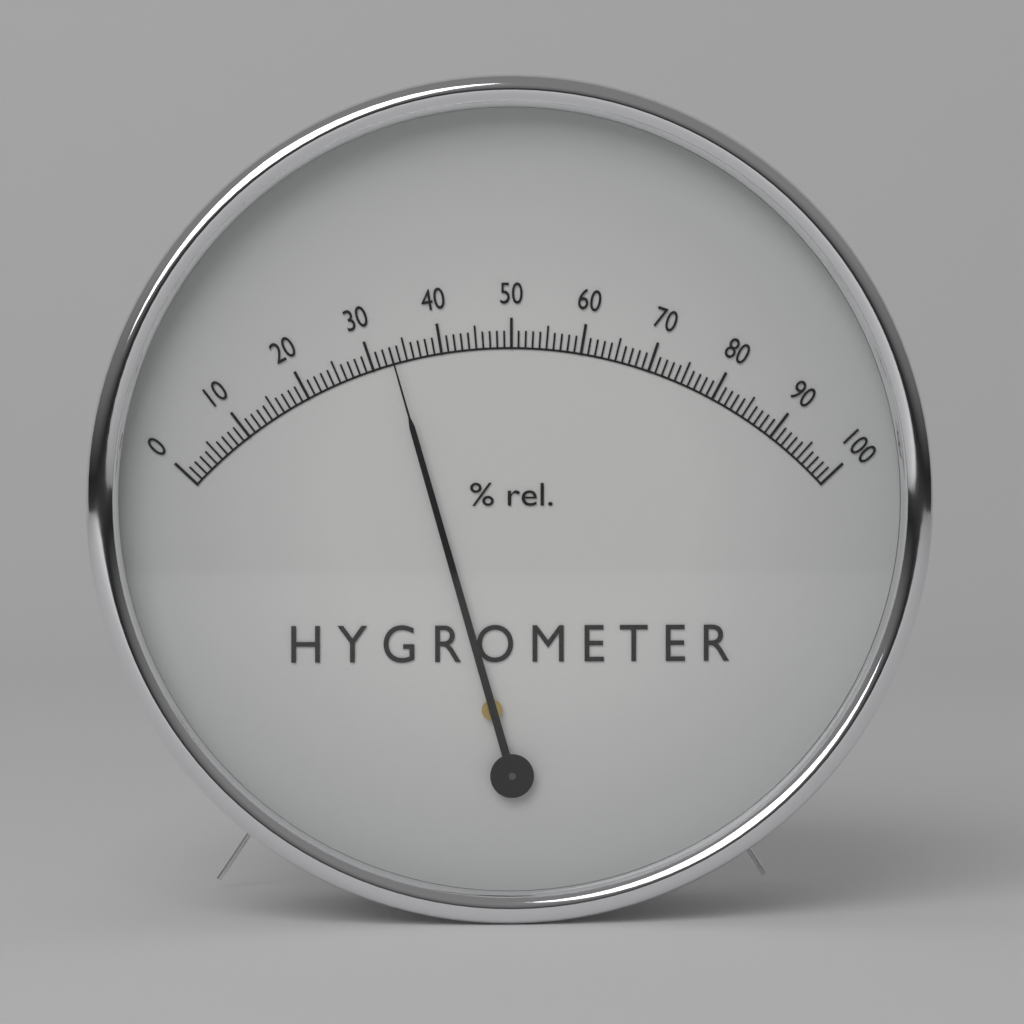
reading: 33 %
